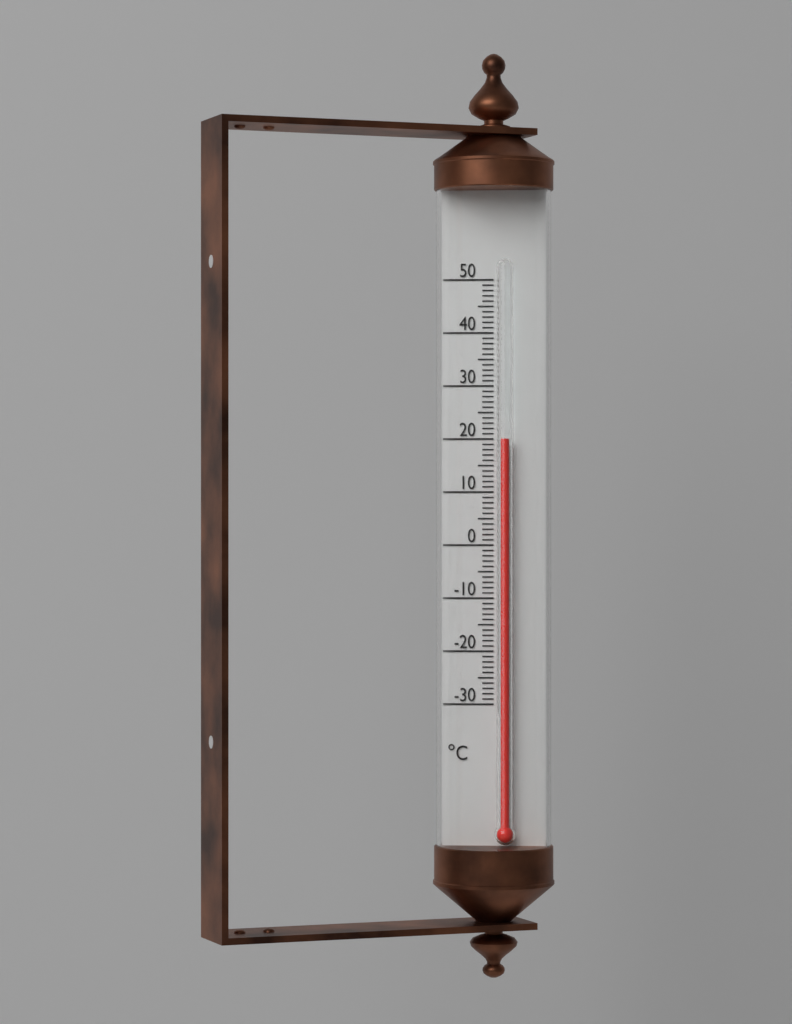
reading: 20 °C
